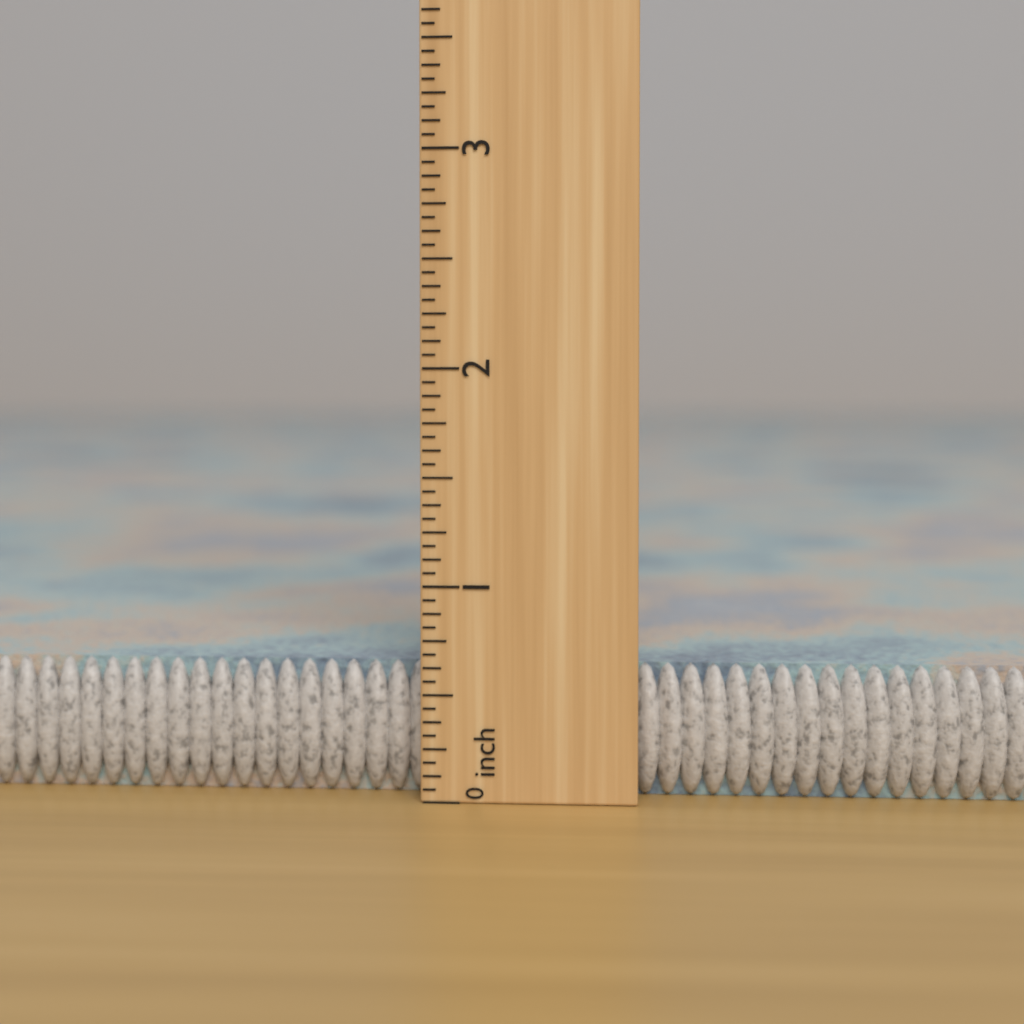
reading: 0.6250 inch
